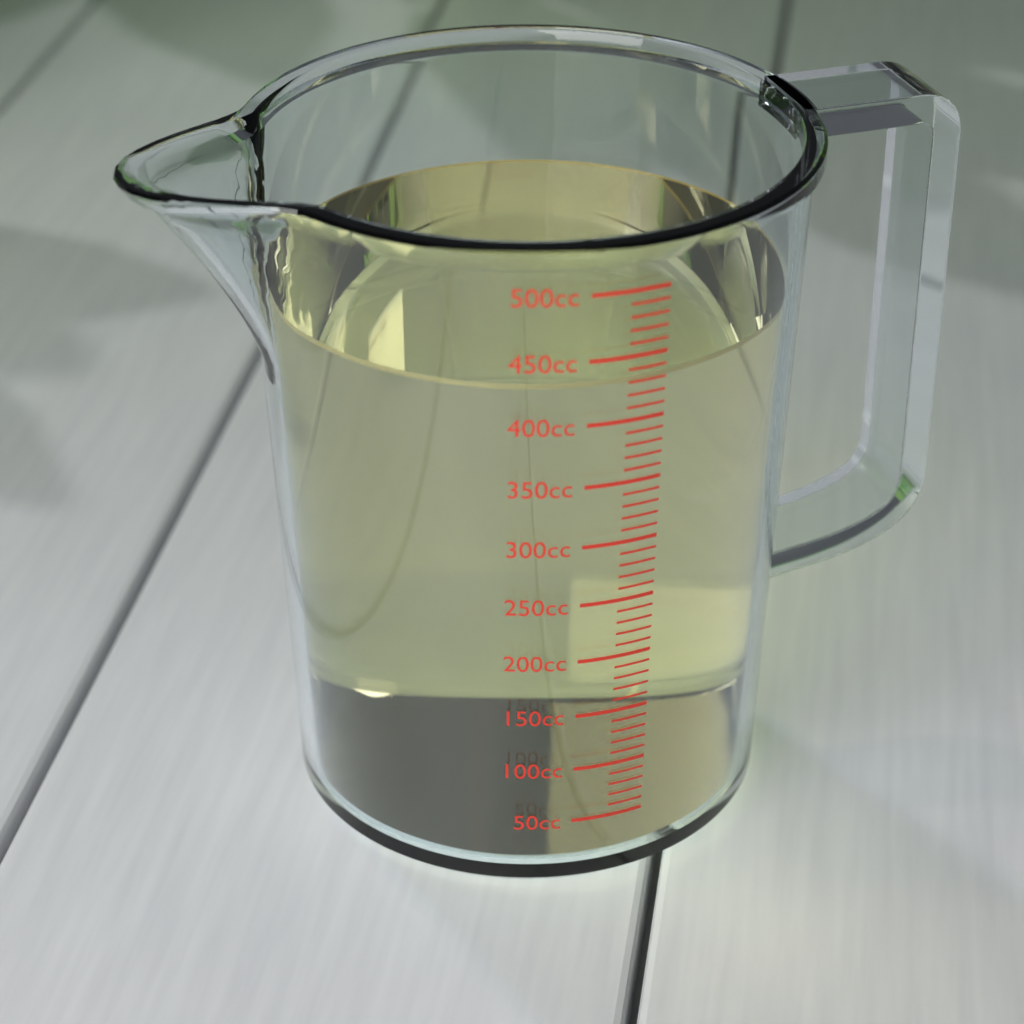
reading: 430 cc
